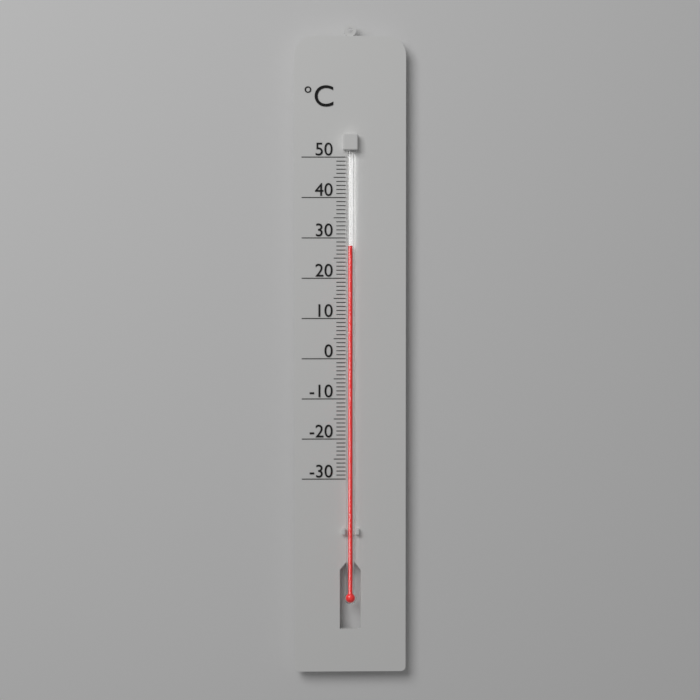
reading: 28 °C
